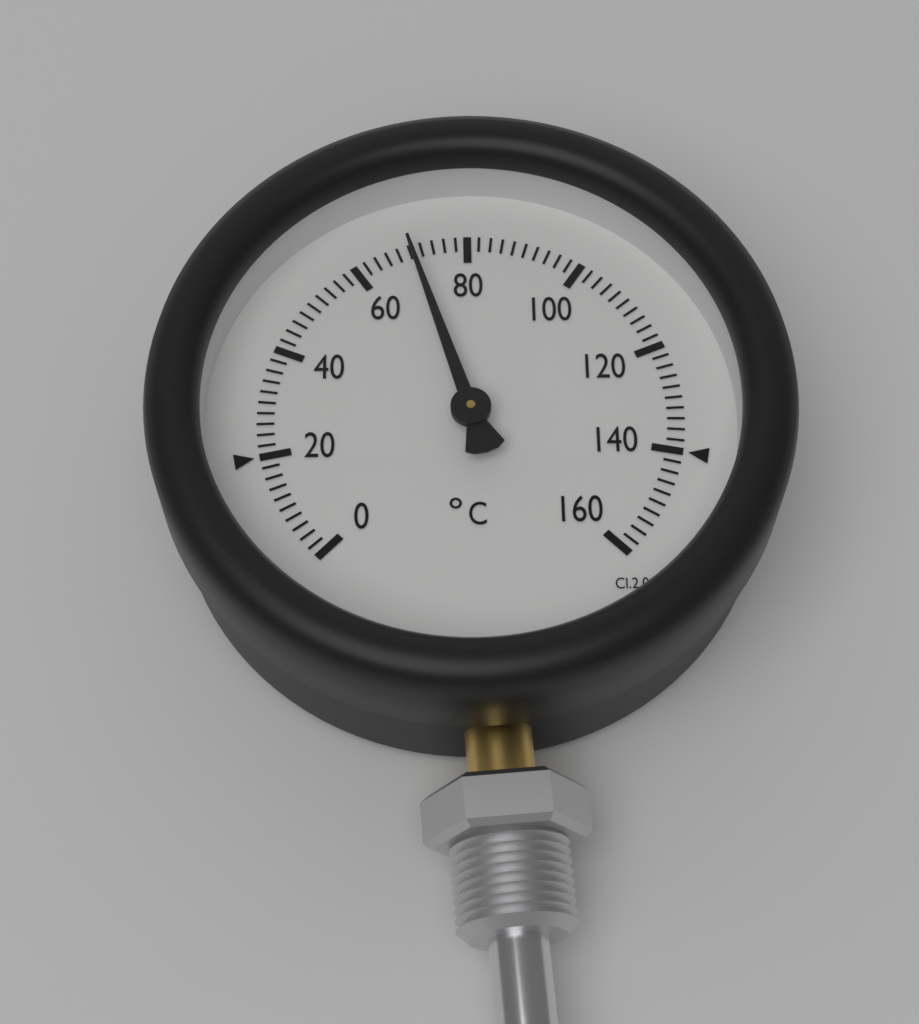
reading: 70 °C
